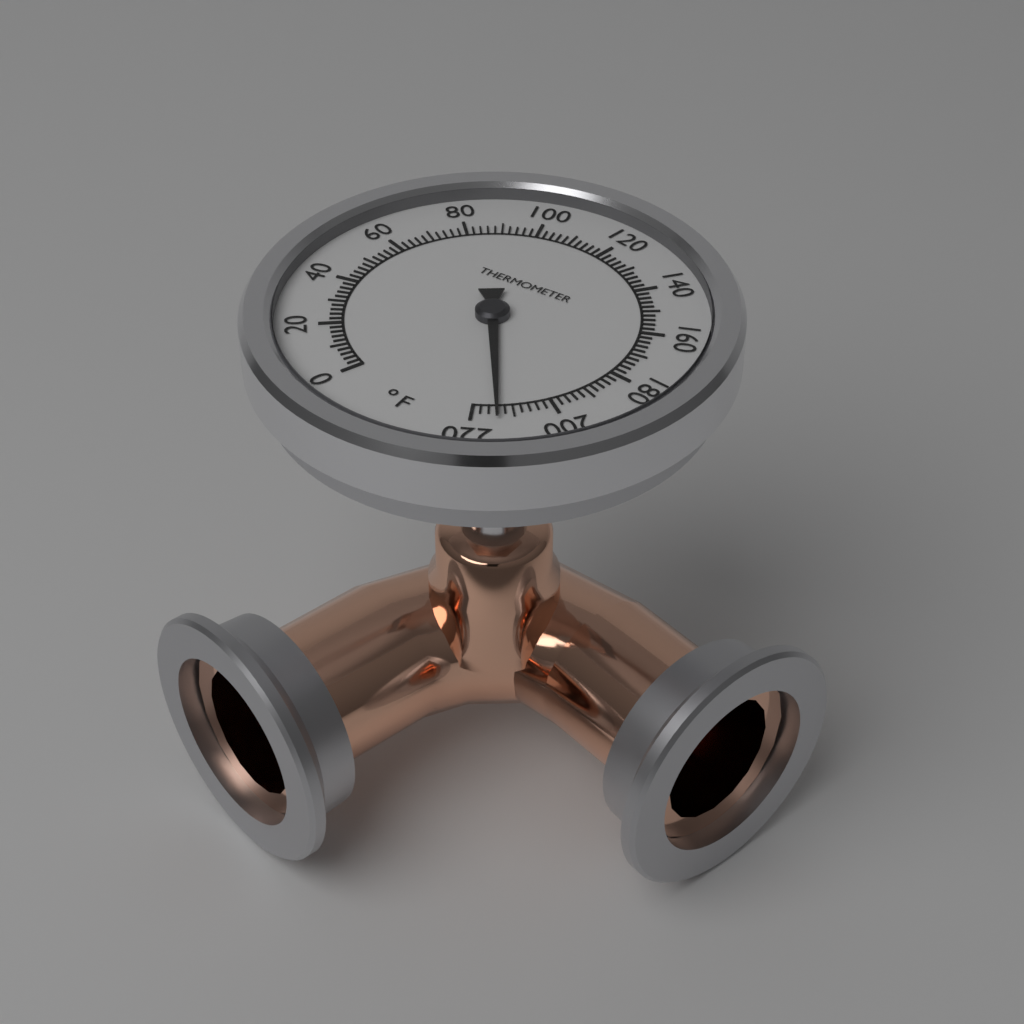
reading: 214 °F
